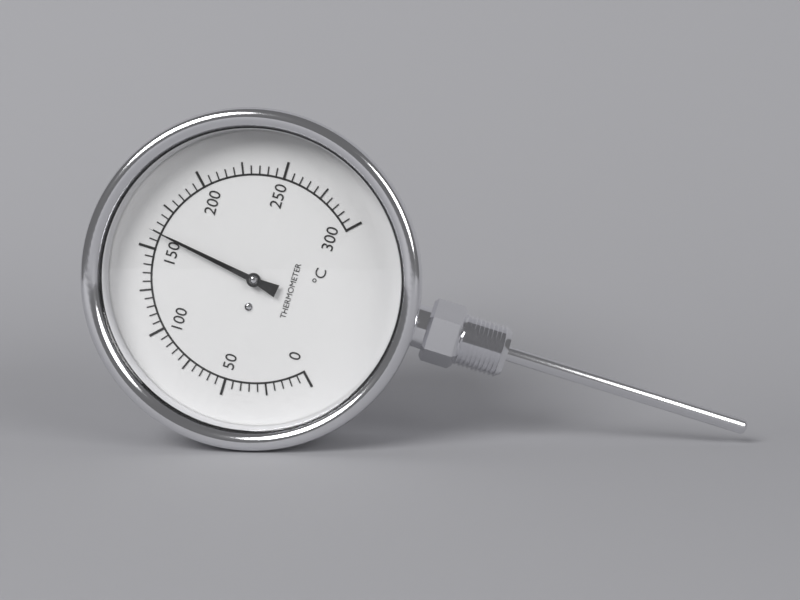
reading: 160 °C
